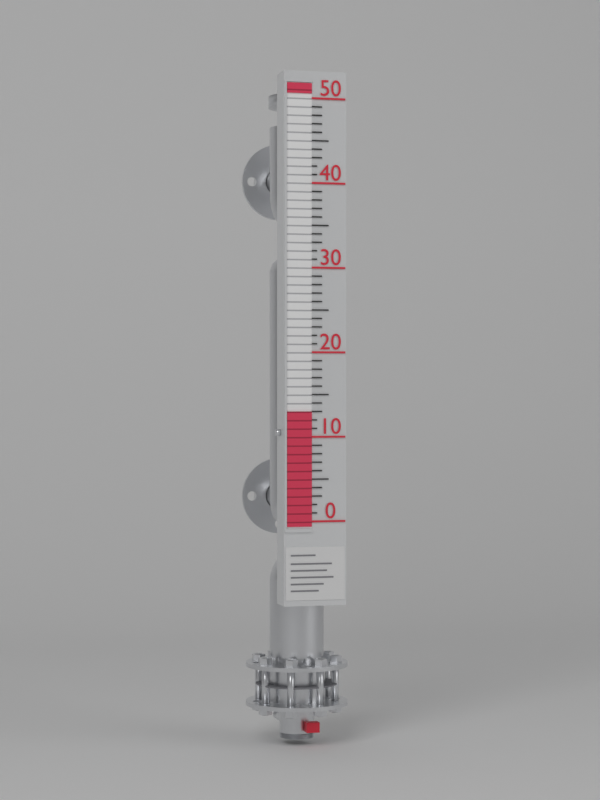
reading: 13 (no unit)
